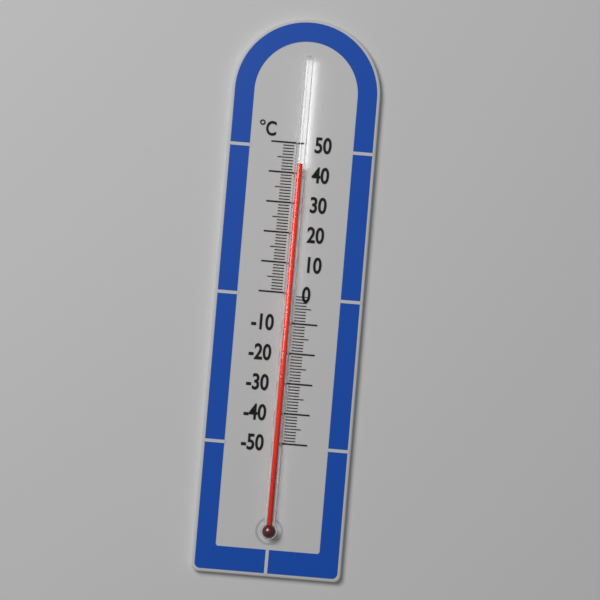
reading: 43 °C
